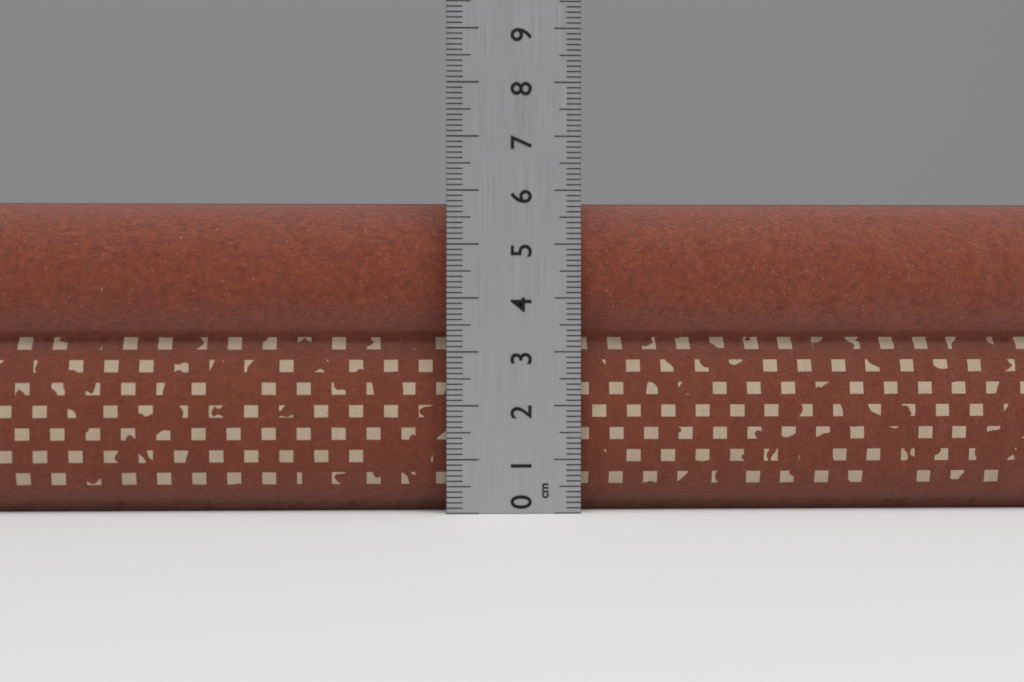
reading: 5.8 cm
